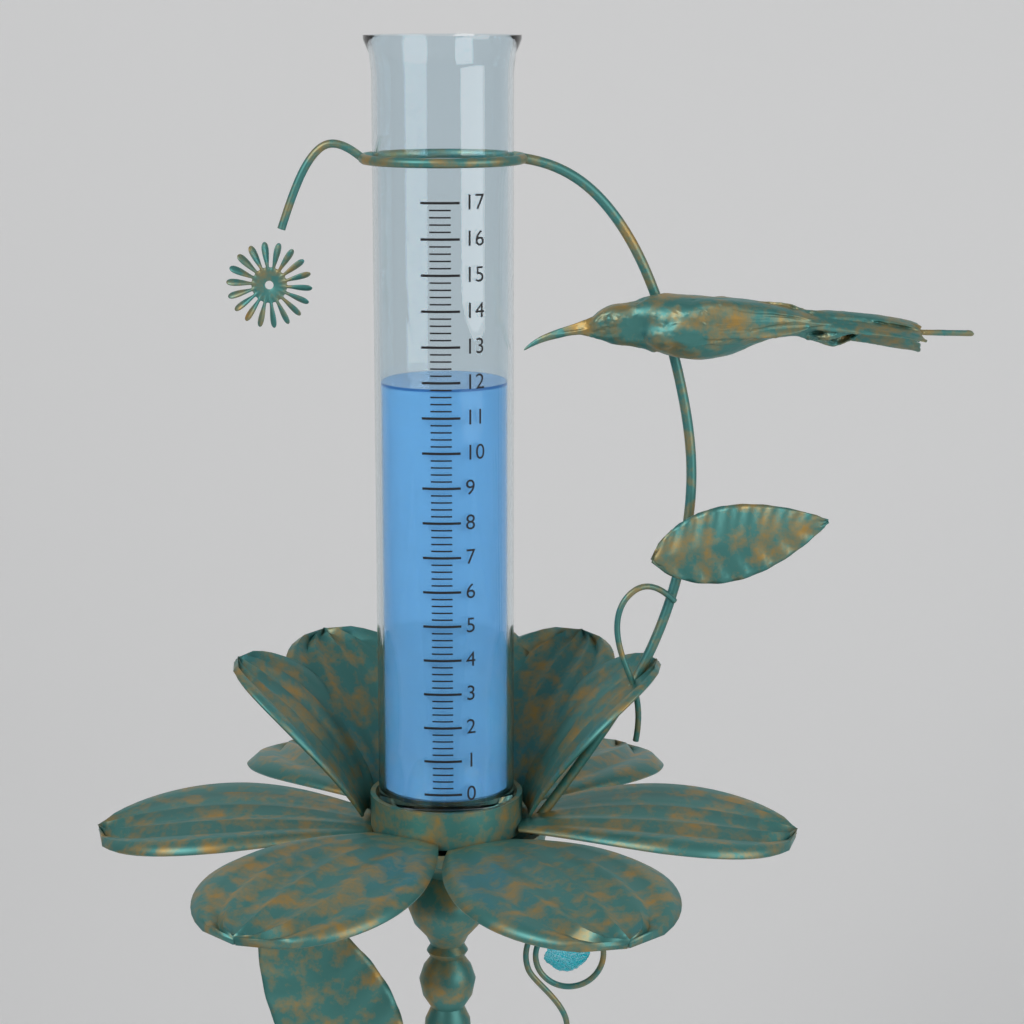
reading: 11.8 (no unit)
